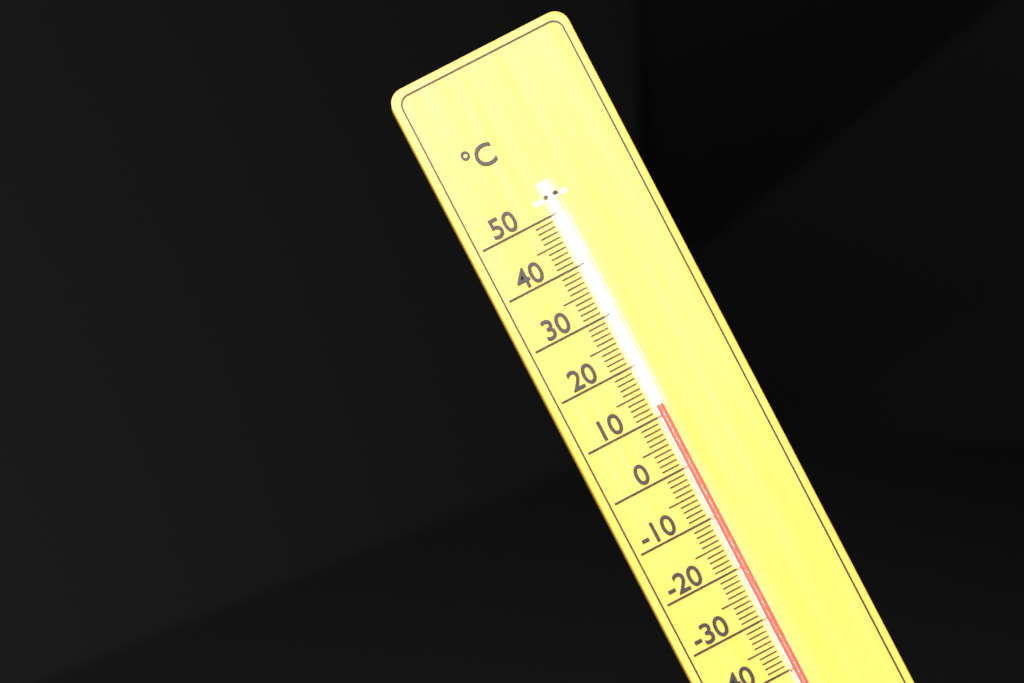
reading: 12 °C
